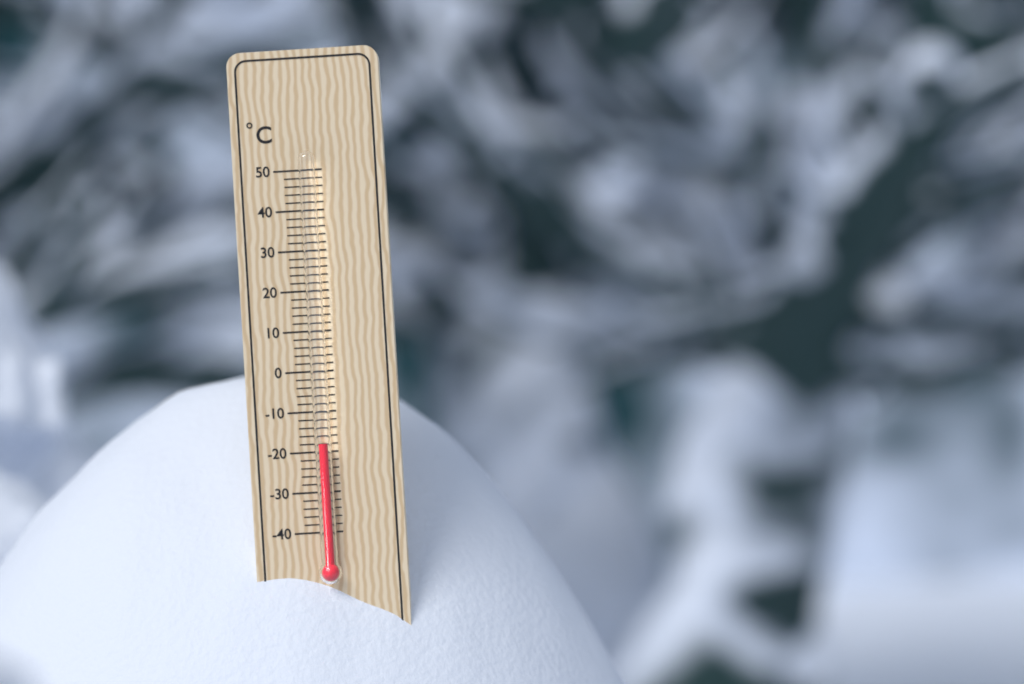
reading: -18 °C
